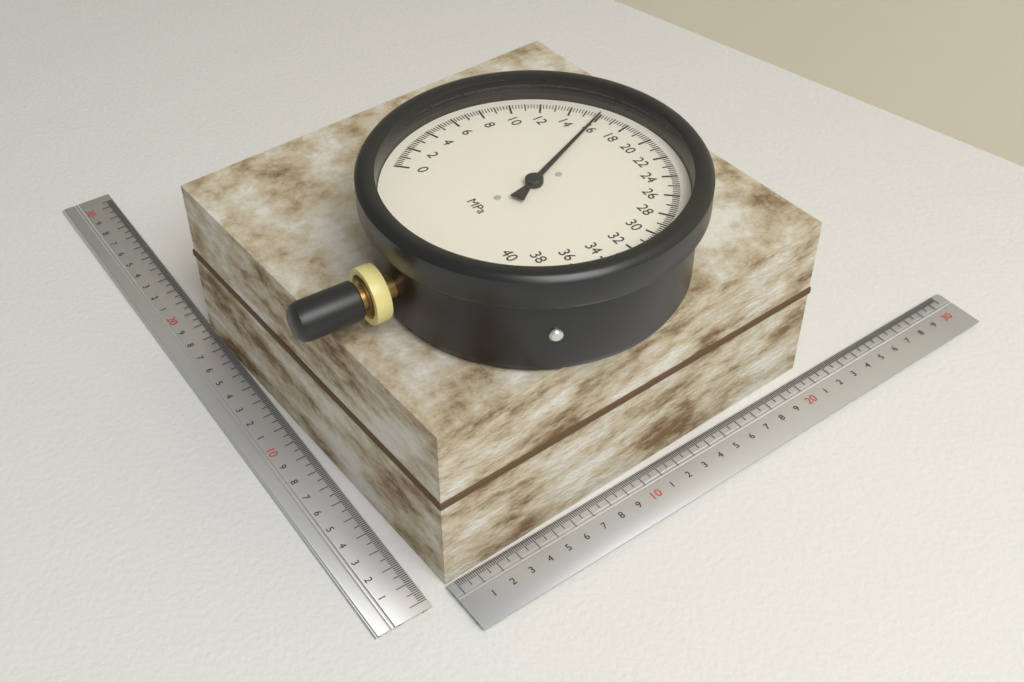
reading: 16.0 MPa
